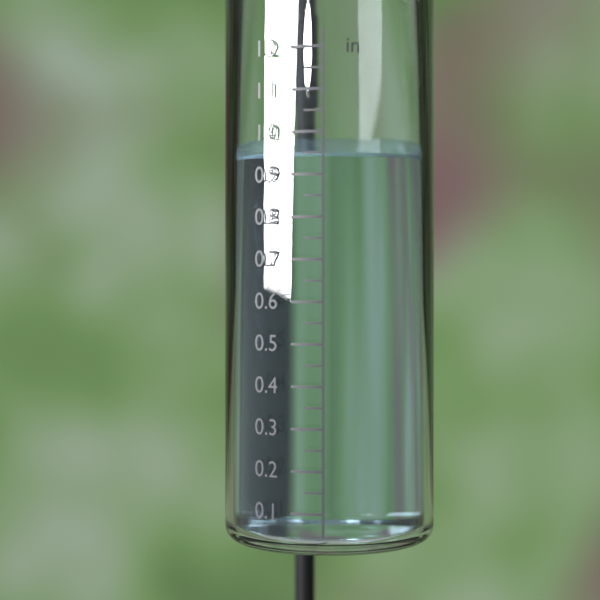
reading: 0.95 in
